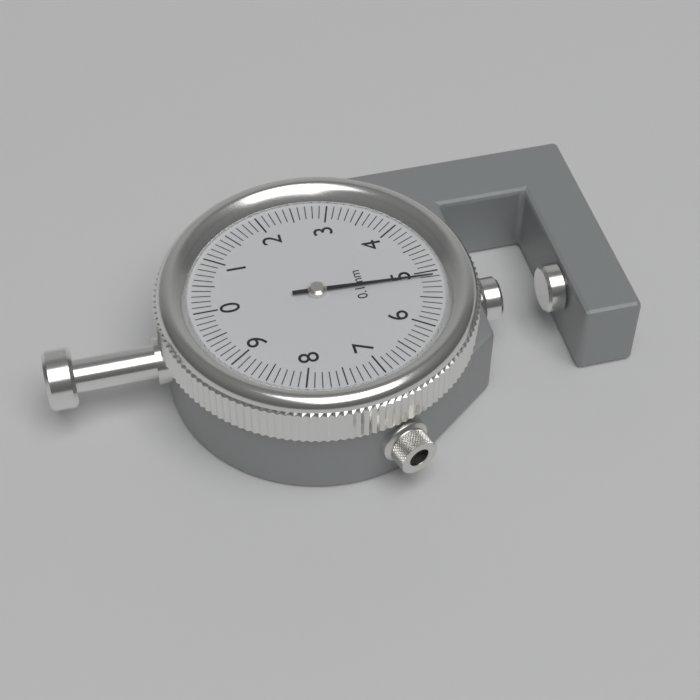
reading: 5.1 mm
